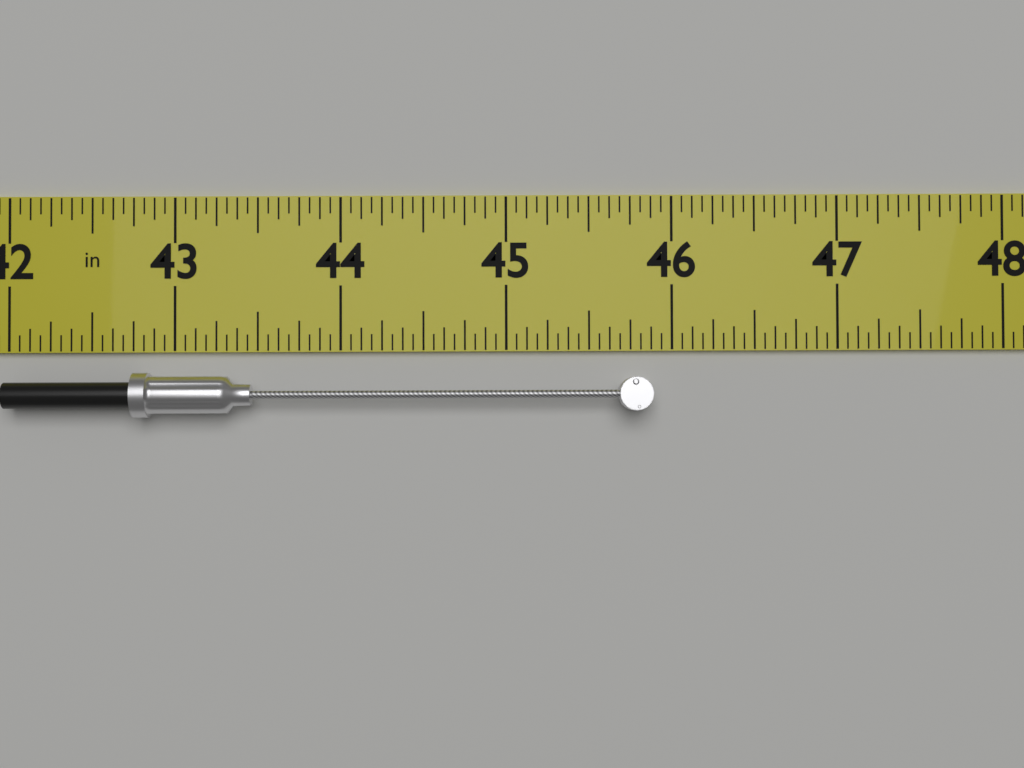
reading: 45.8750 in
